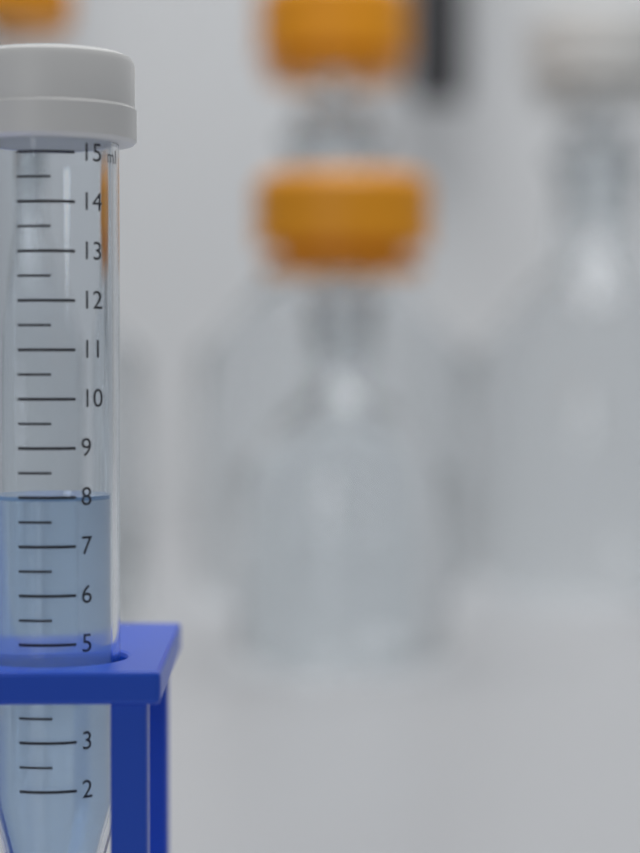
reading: 8.0 ml
